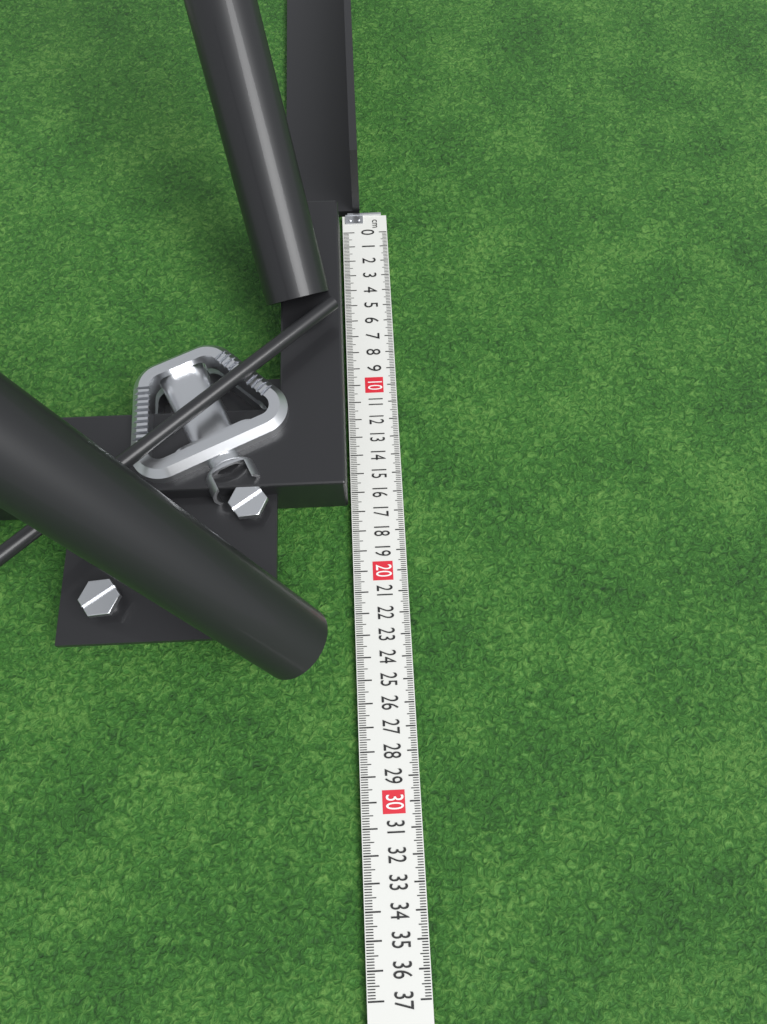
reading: 16.6 cm
